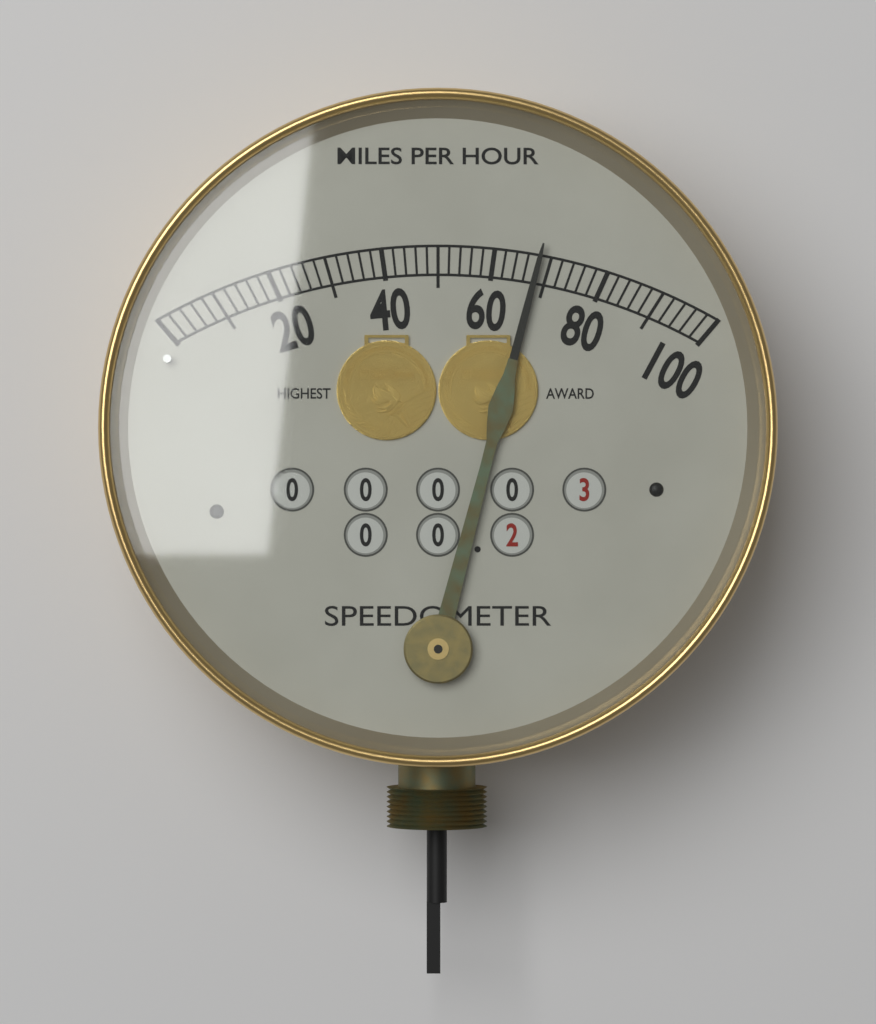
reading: 68 mph
